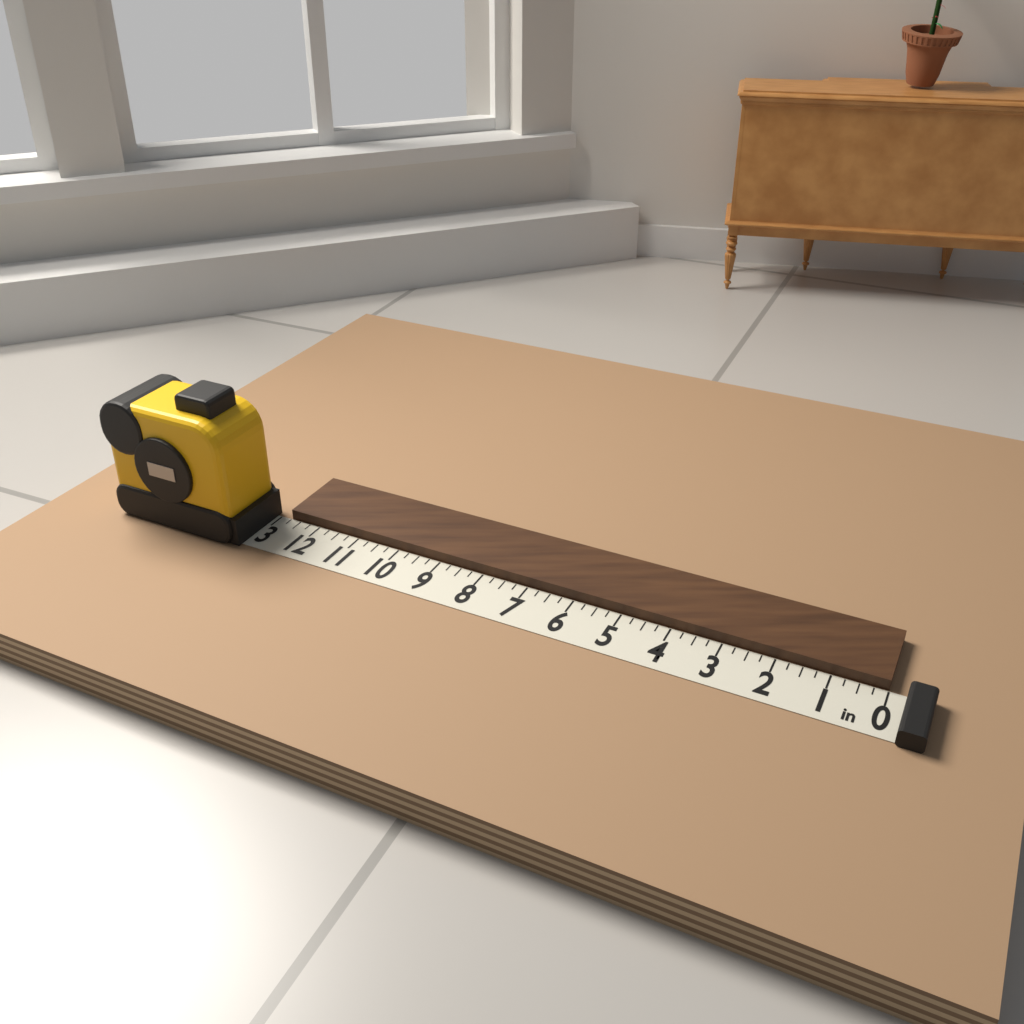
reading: 12.75 in
